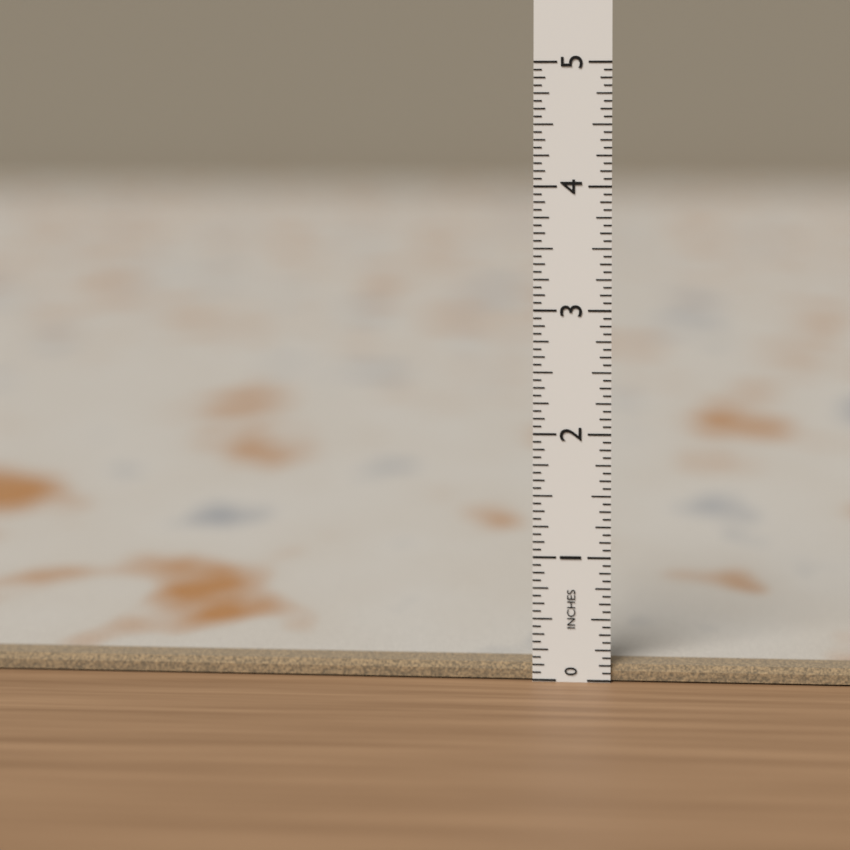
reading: 0.1250 in
